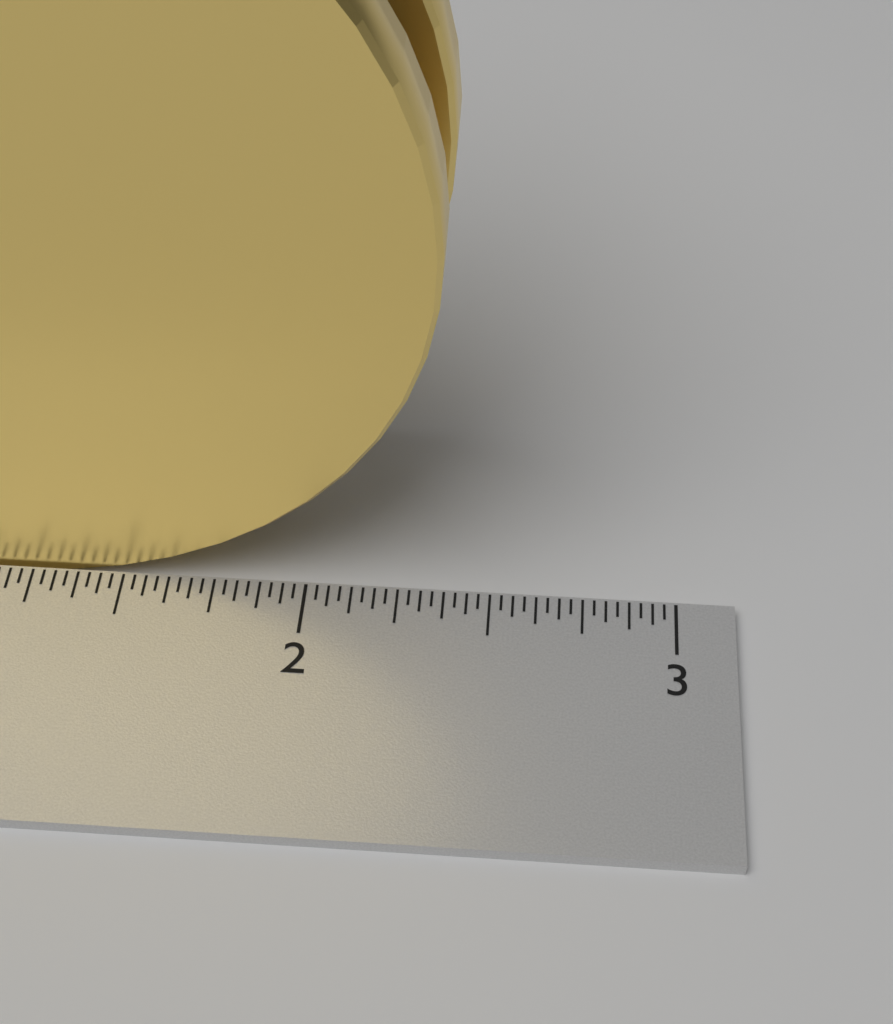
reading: 2.37500 inch
